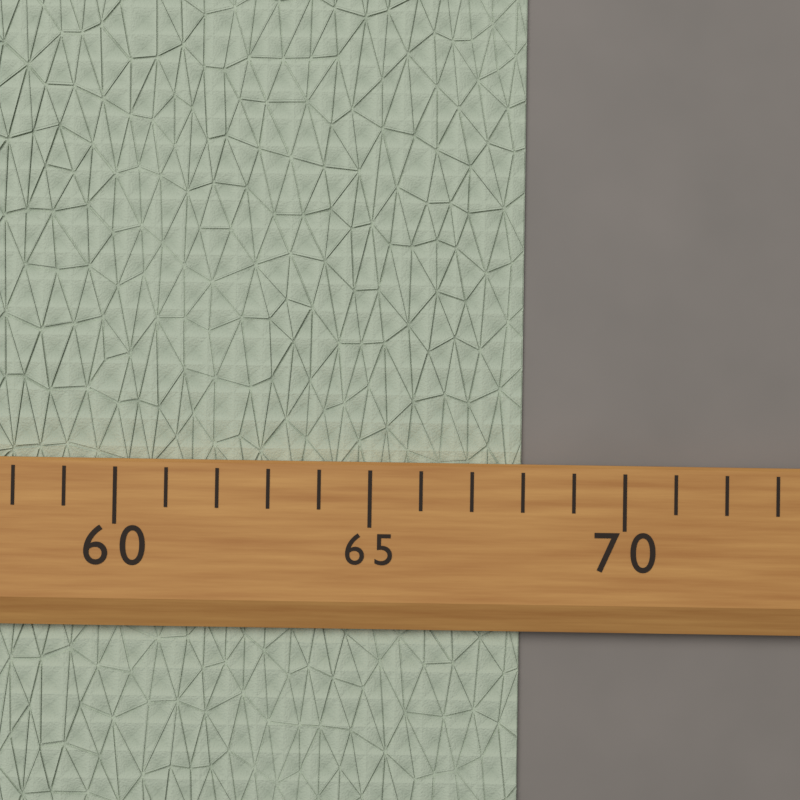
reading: 68 (no unit)
